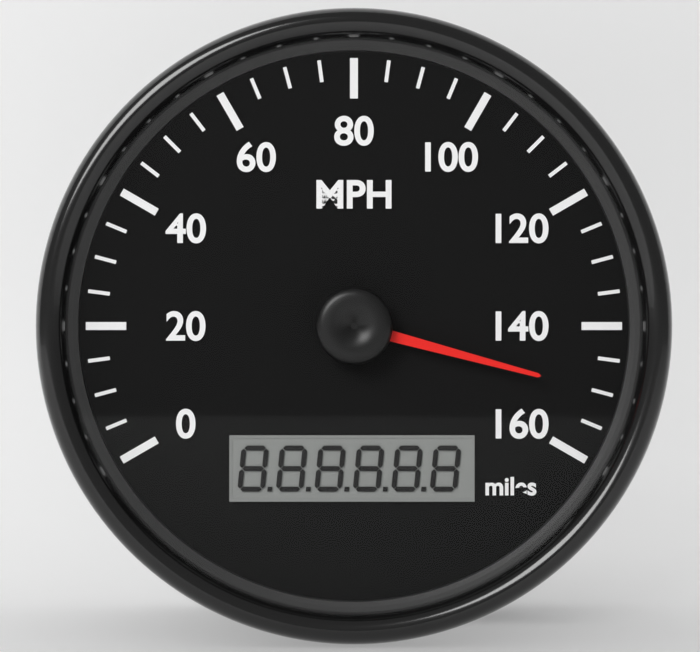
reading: 150 mph
